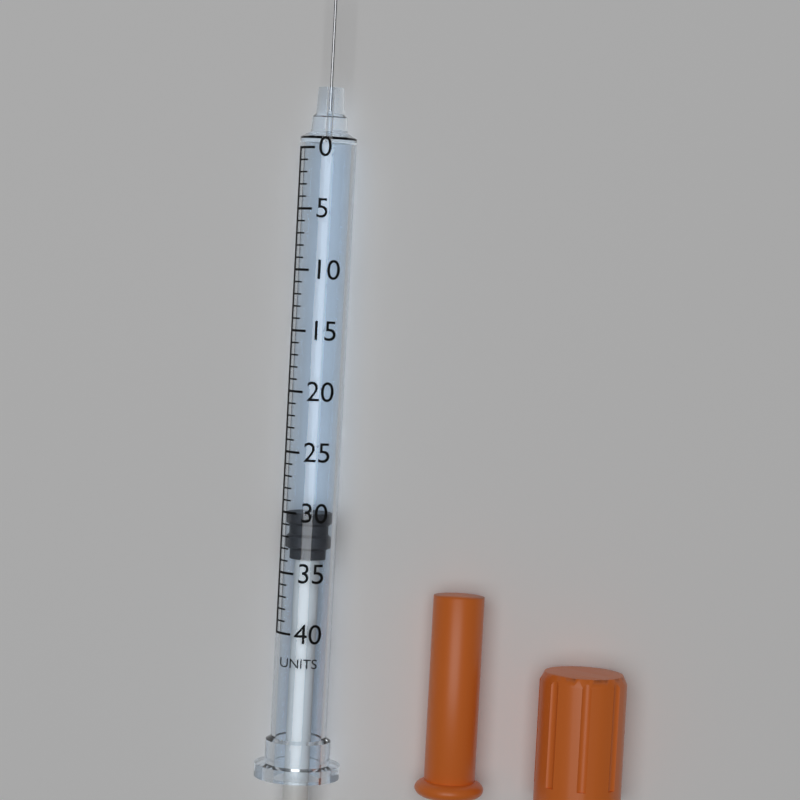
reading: 30 units
